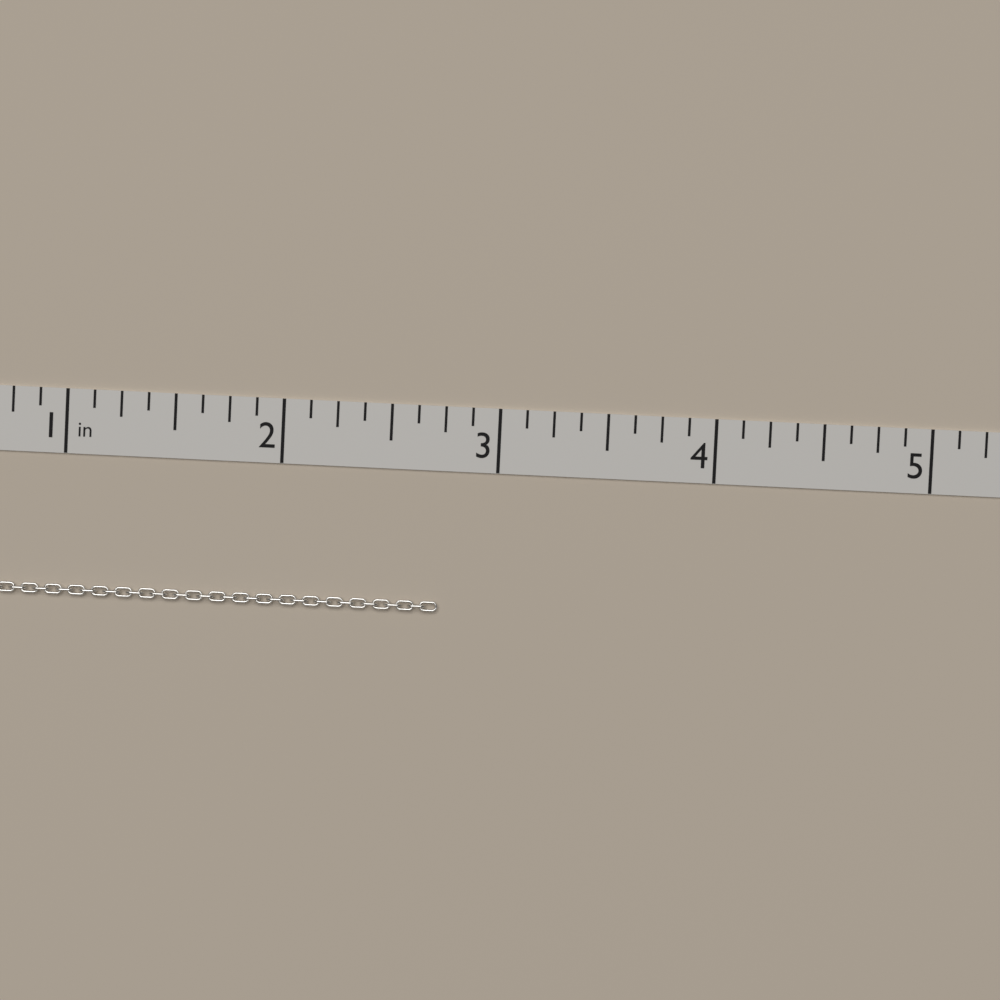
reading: 2.750 in
